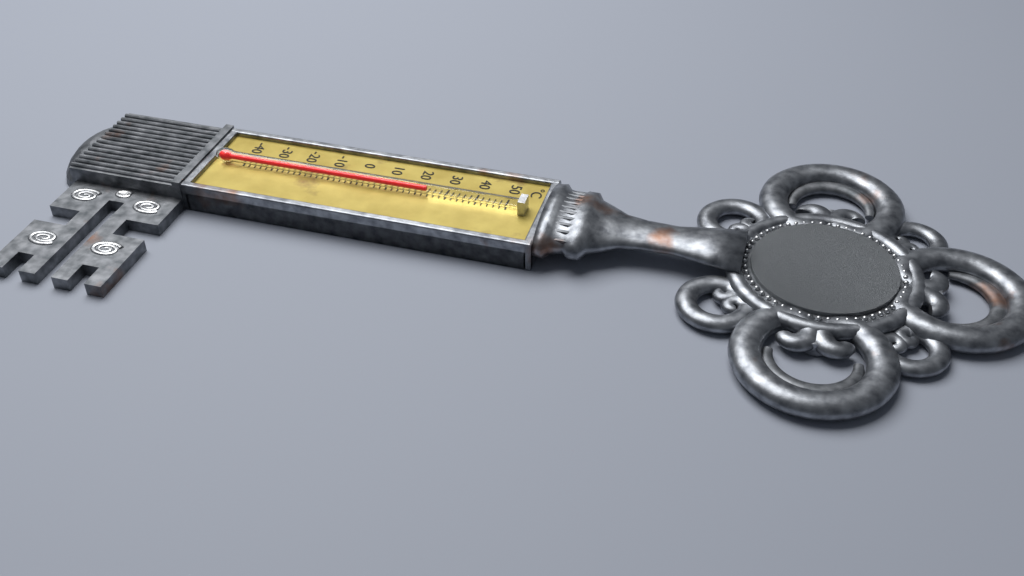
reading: 24 °C
